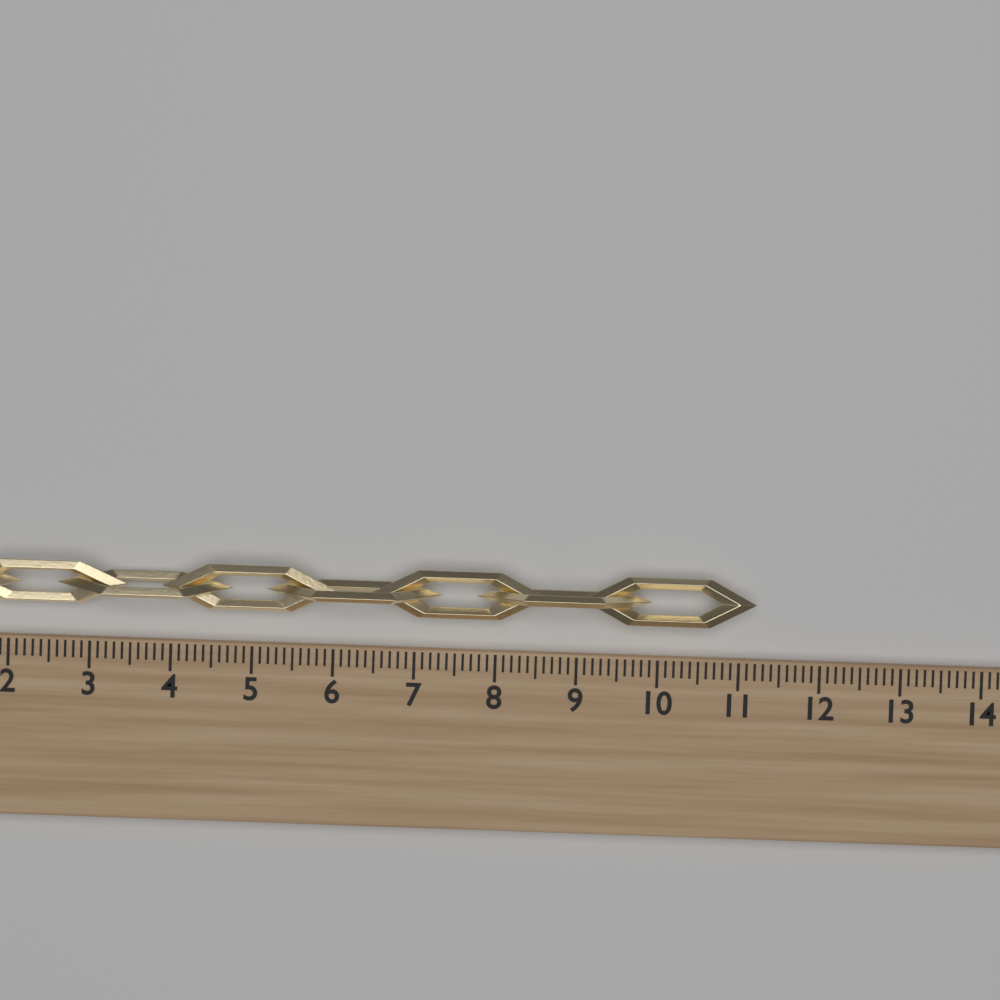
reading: 11.2 (no unit)
